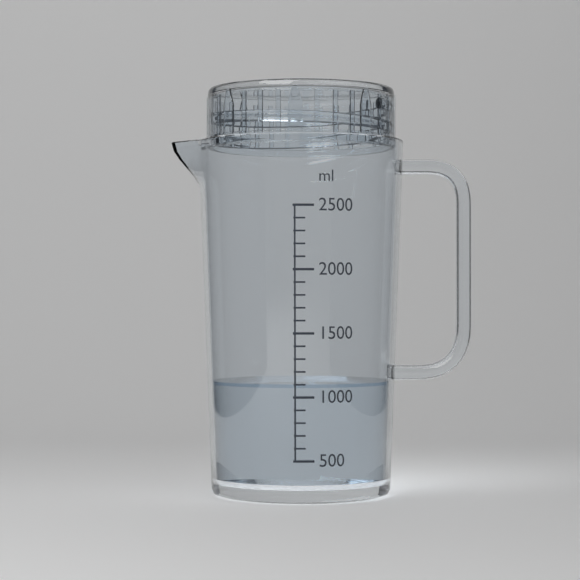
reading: 1100 ml
